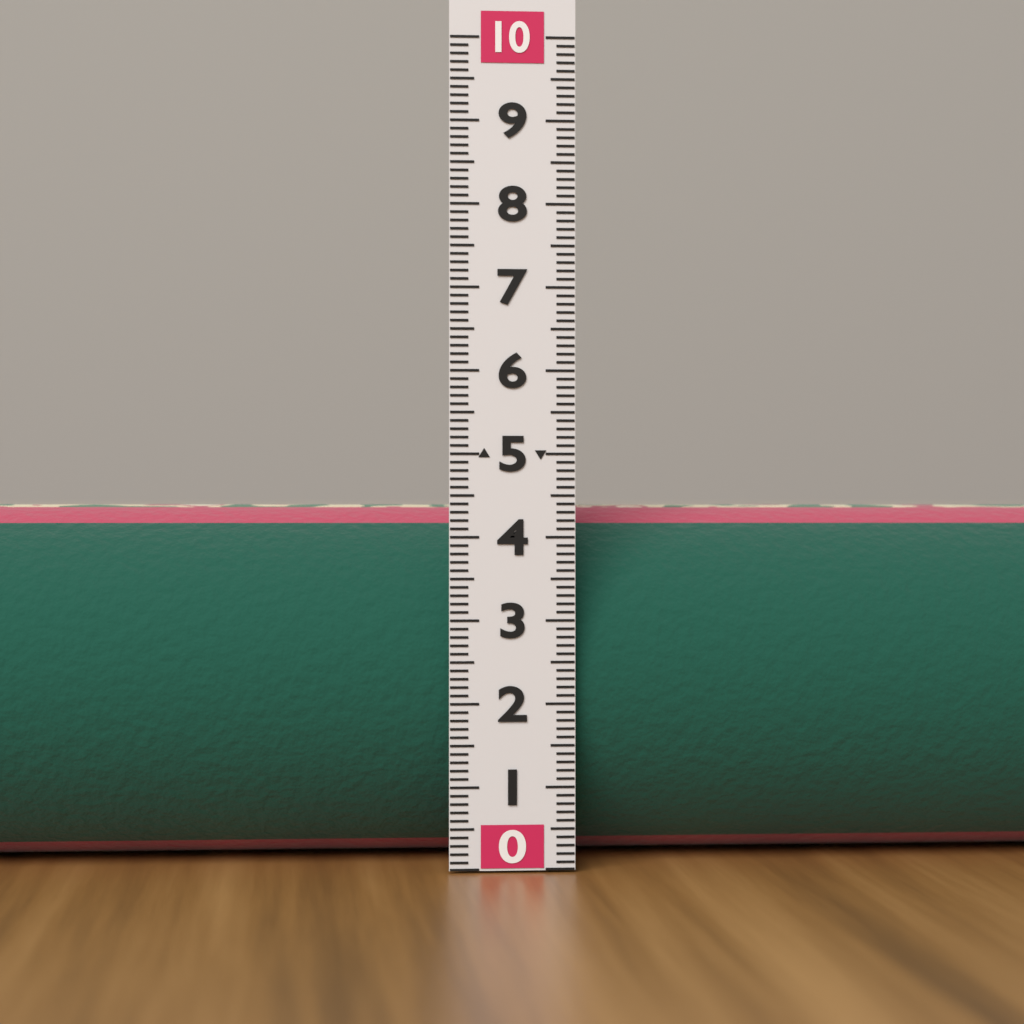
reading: 4.4 (no unit)
